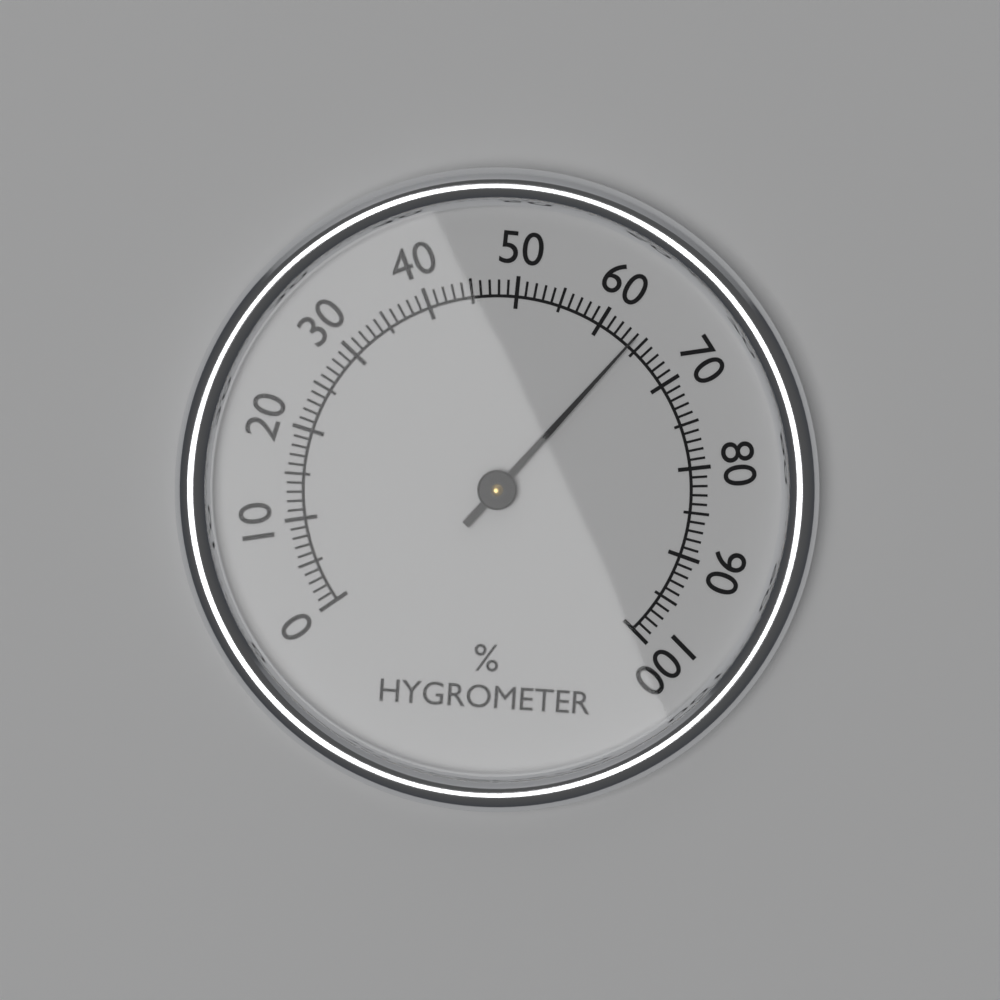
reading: 64 %
